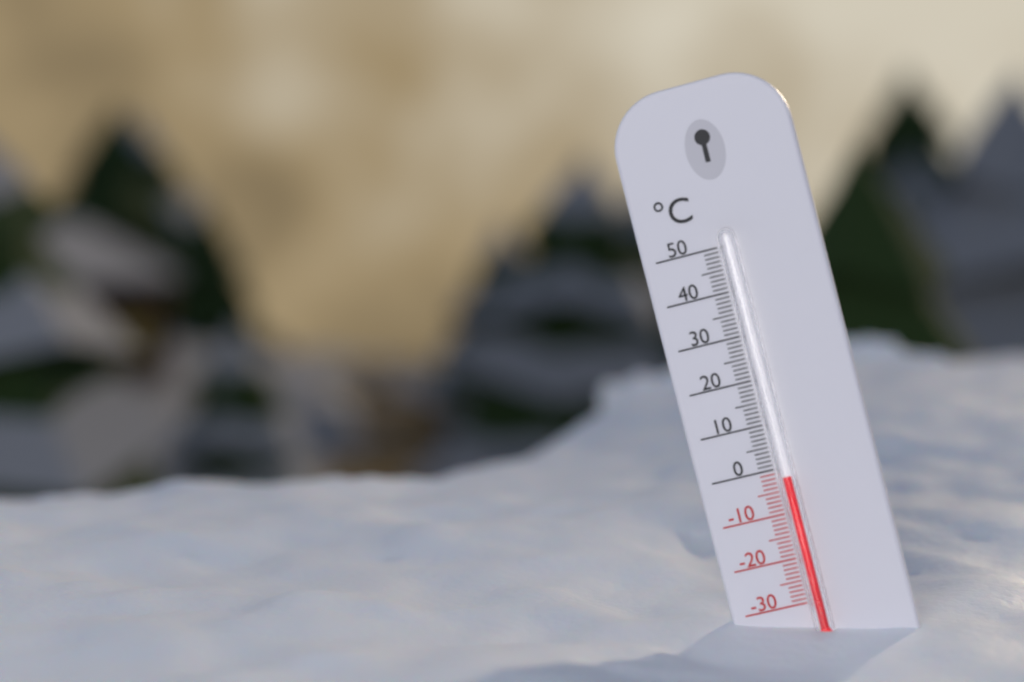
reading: -2 °C
